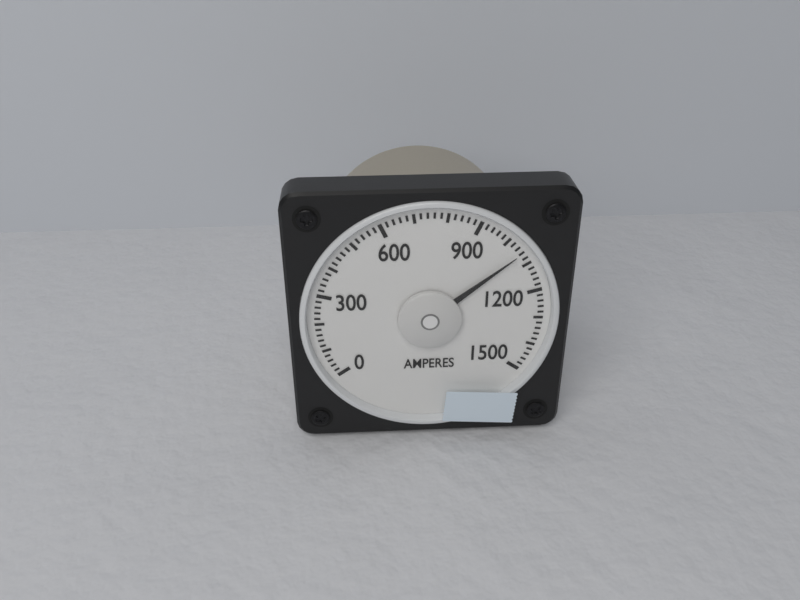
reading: 1060 A
